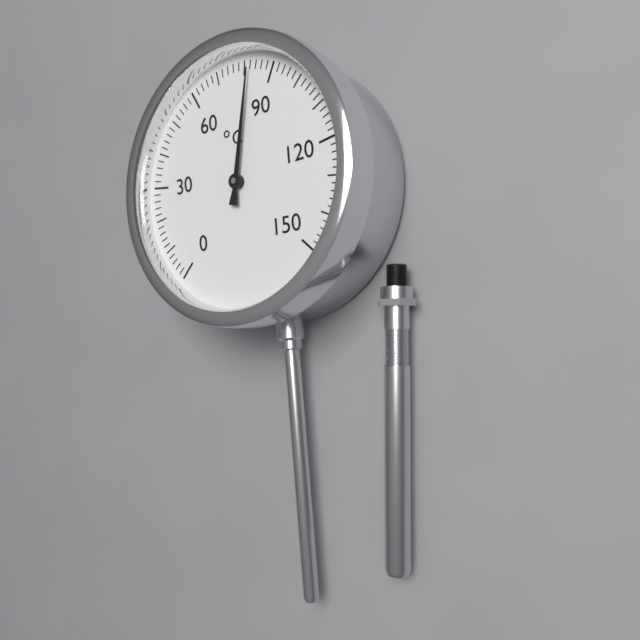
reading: 82 °C
